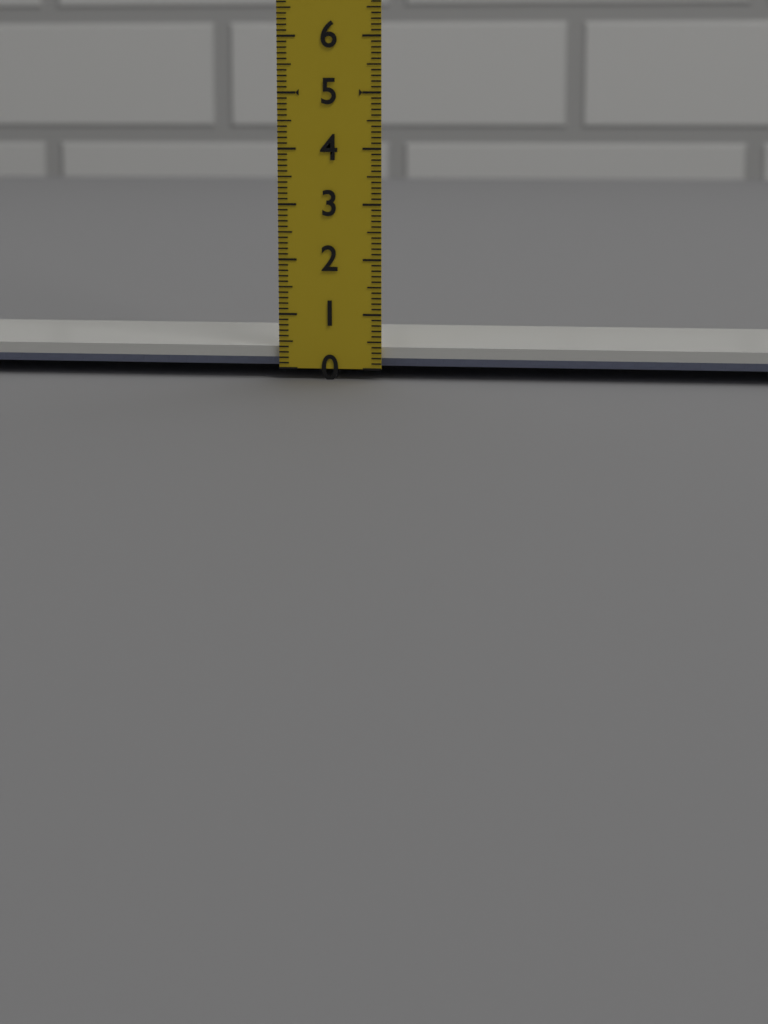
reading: 0.4 (no unit)
